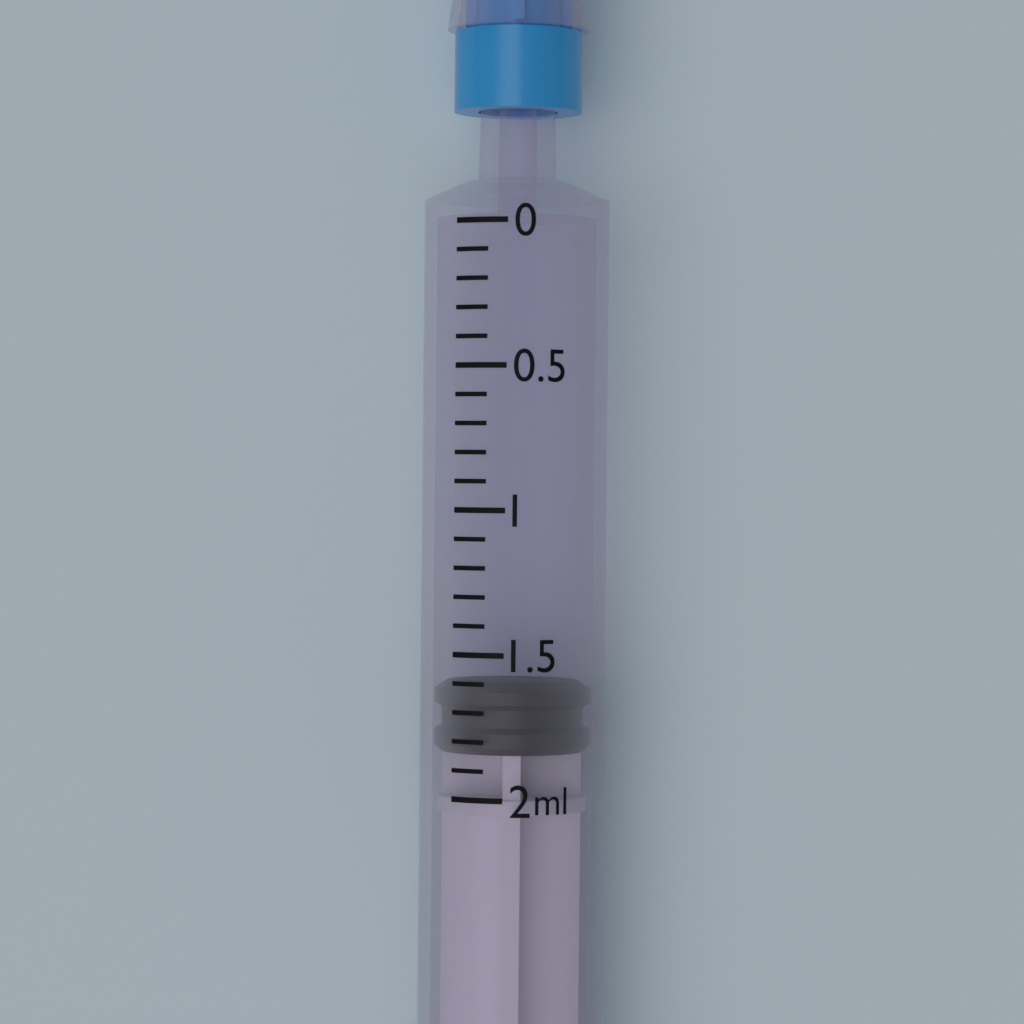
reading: 1.6 ml
